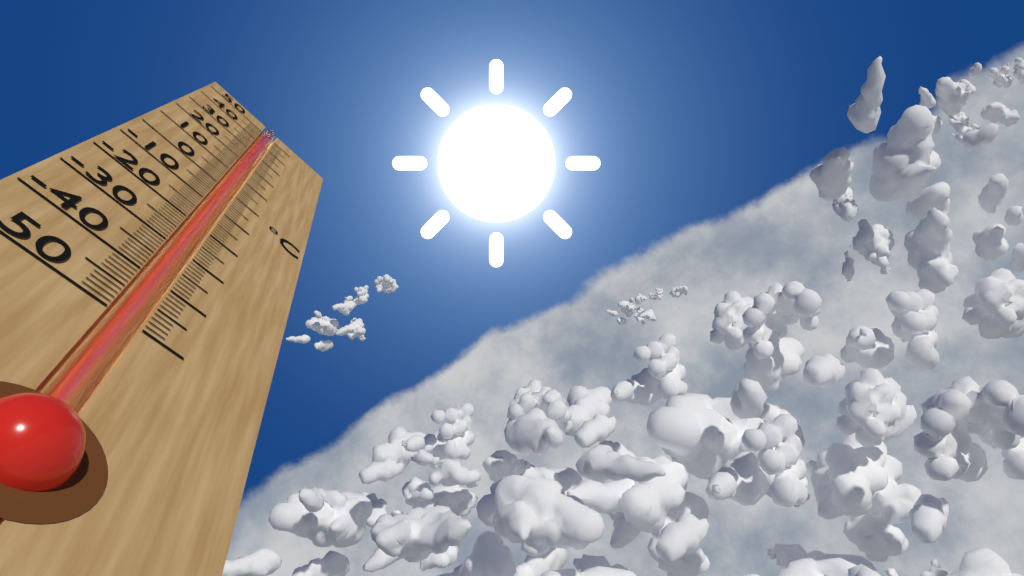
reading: 48 °C
